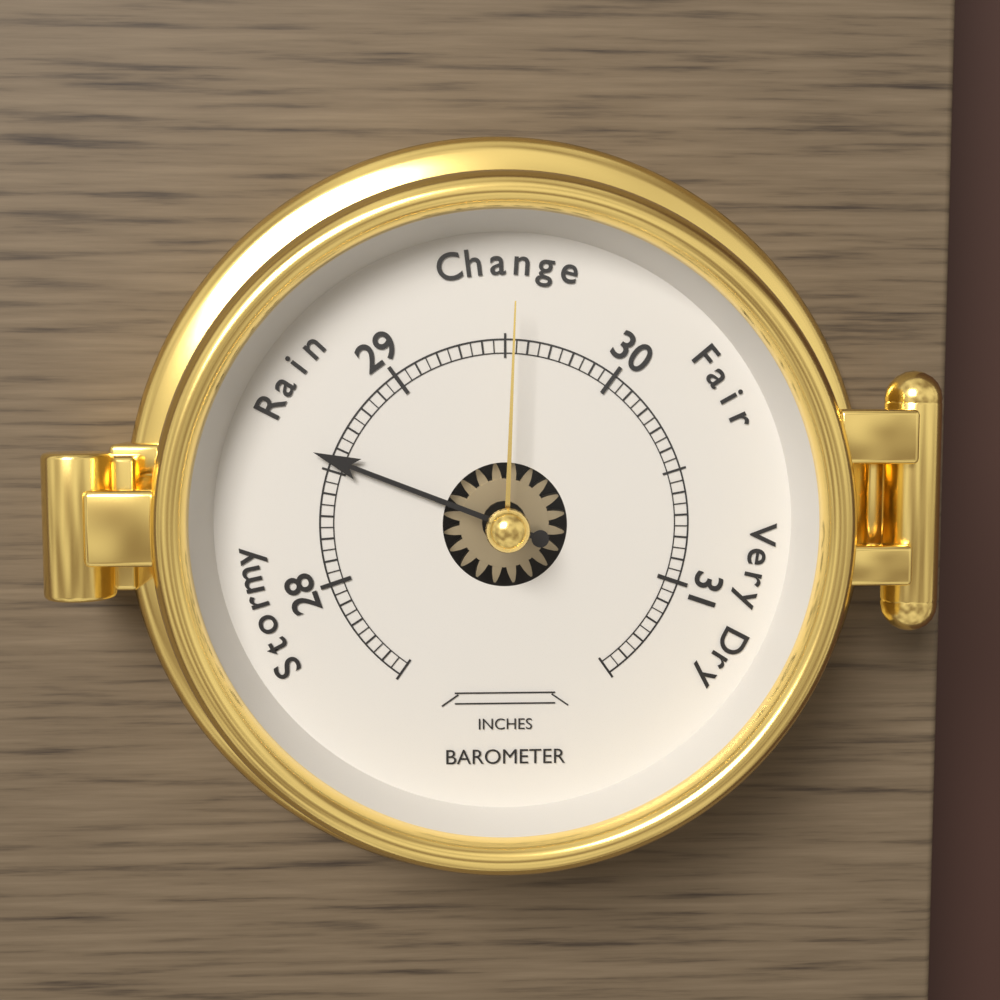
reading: 28.55 inches
